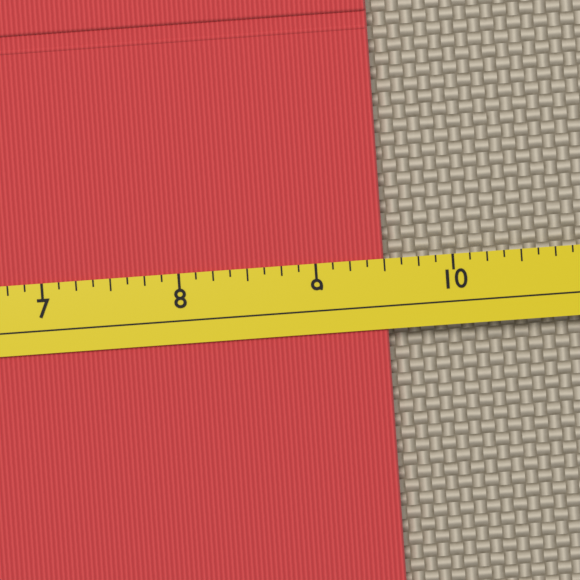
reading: 9.500 (no unit)
